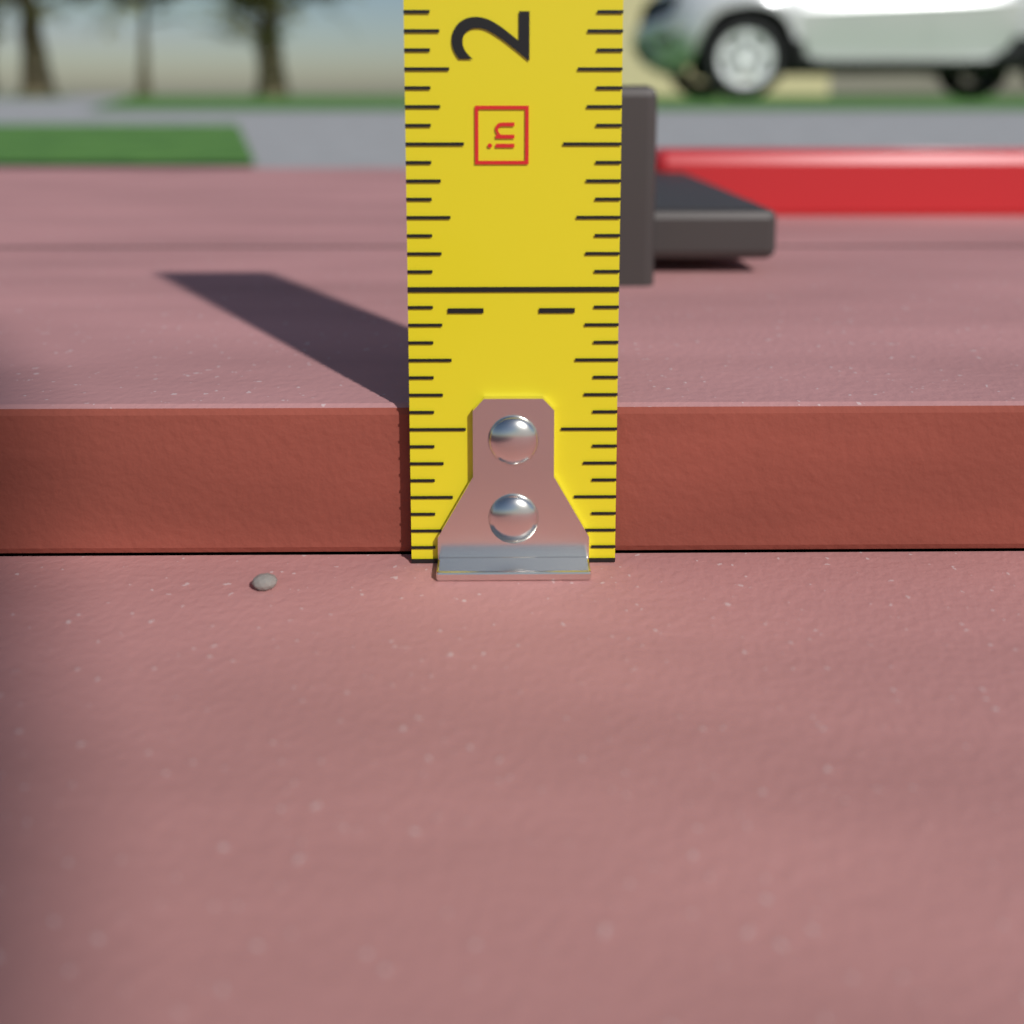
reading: 0.5625 in
